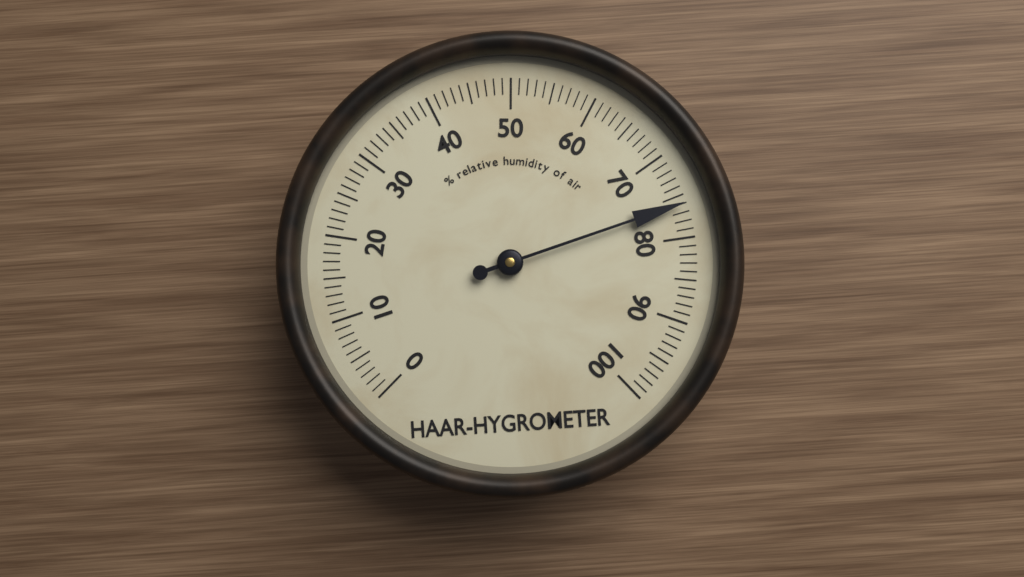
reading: 76 %
